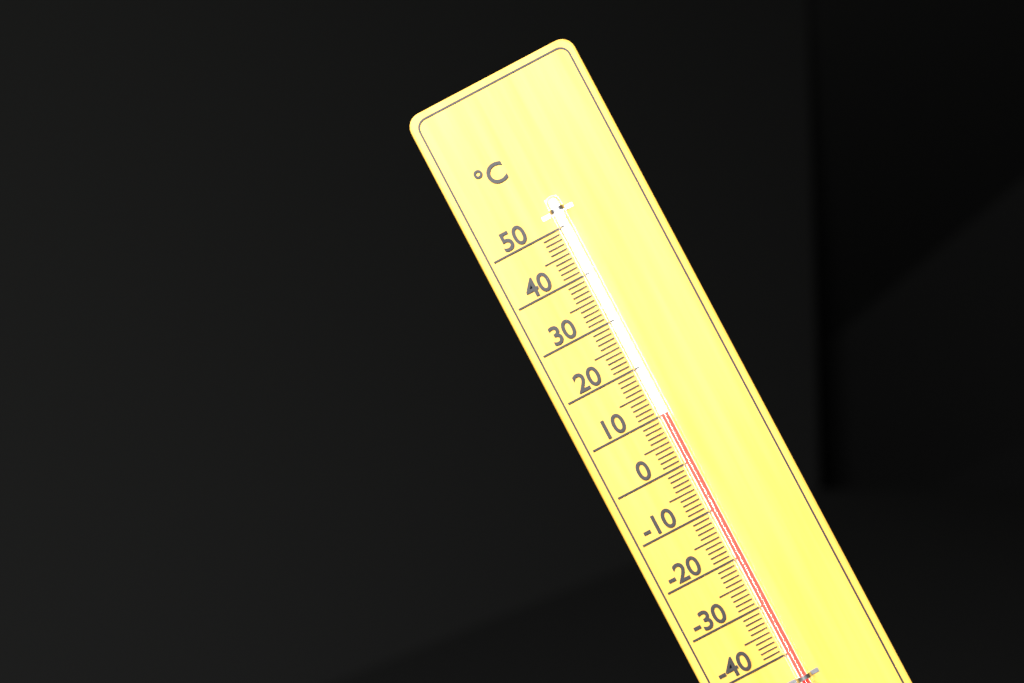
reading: 10 °C
